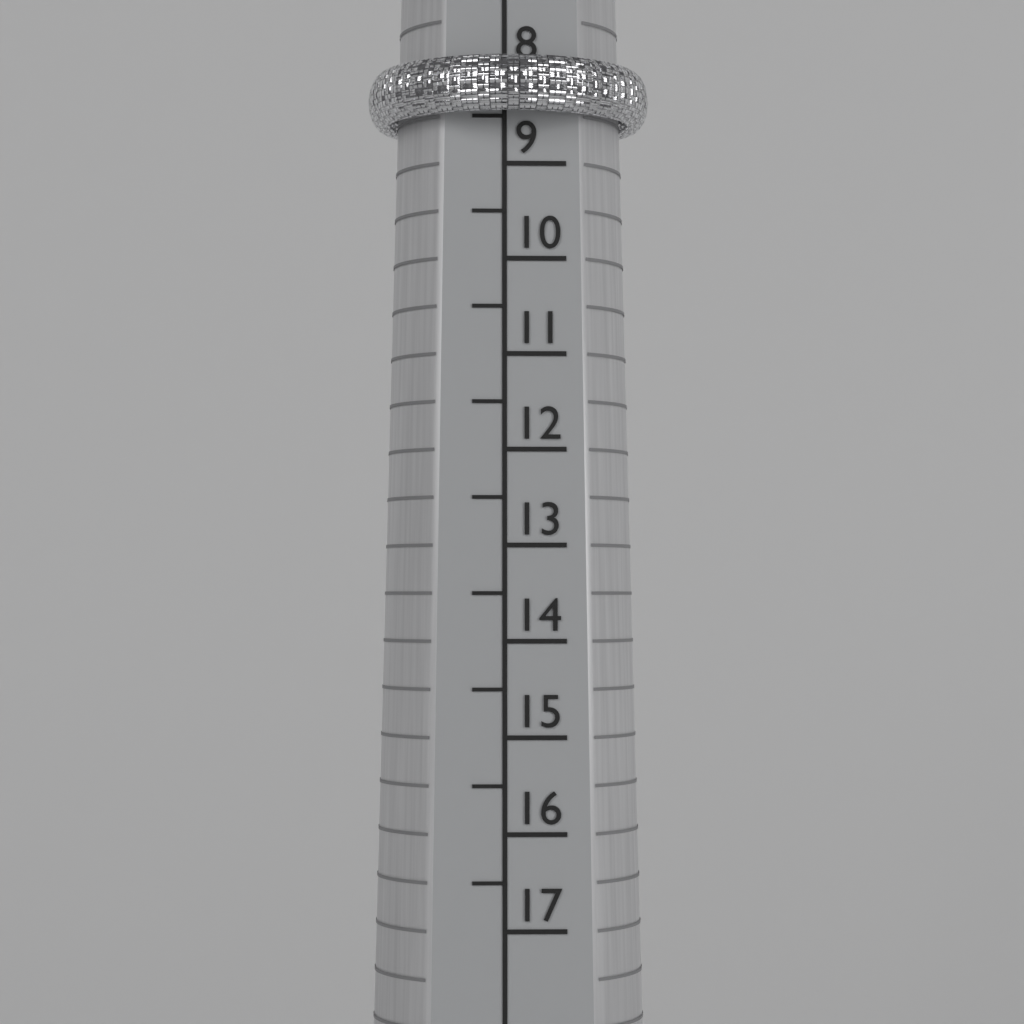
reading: 8.5 (no unit)
